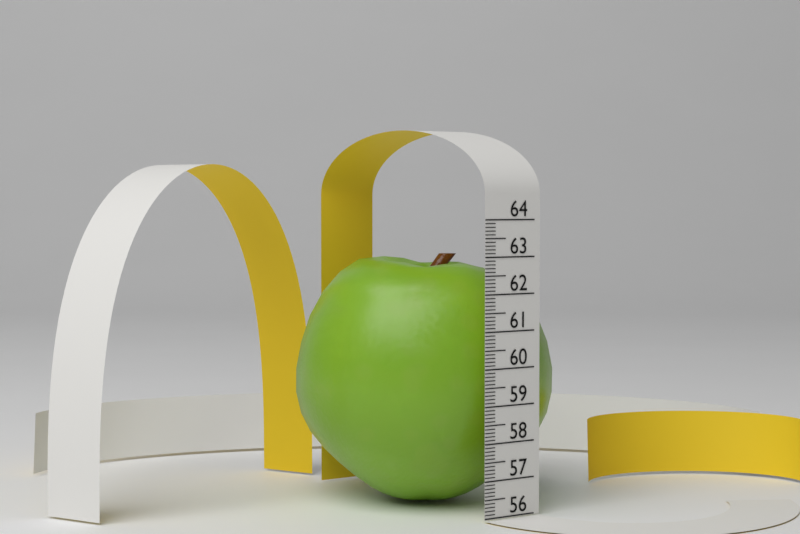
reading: 63.0 (no unit)
